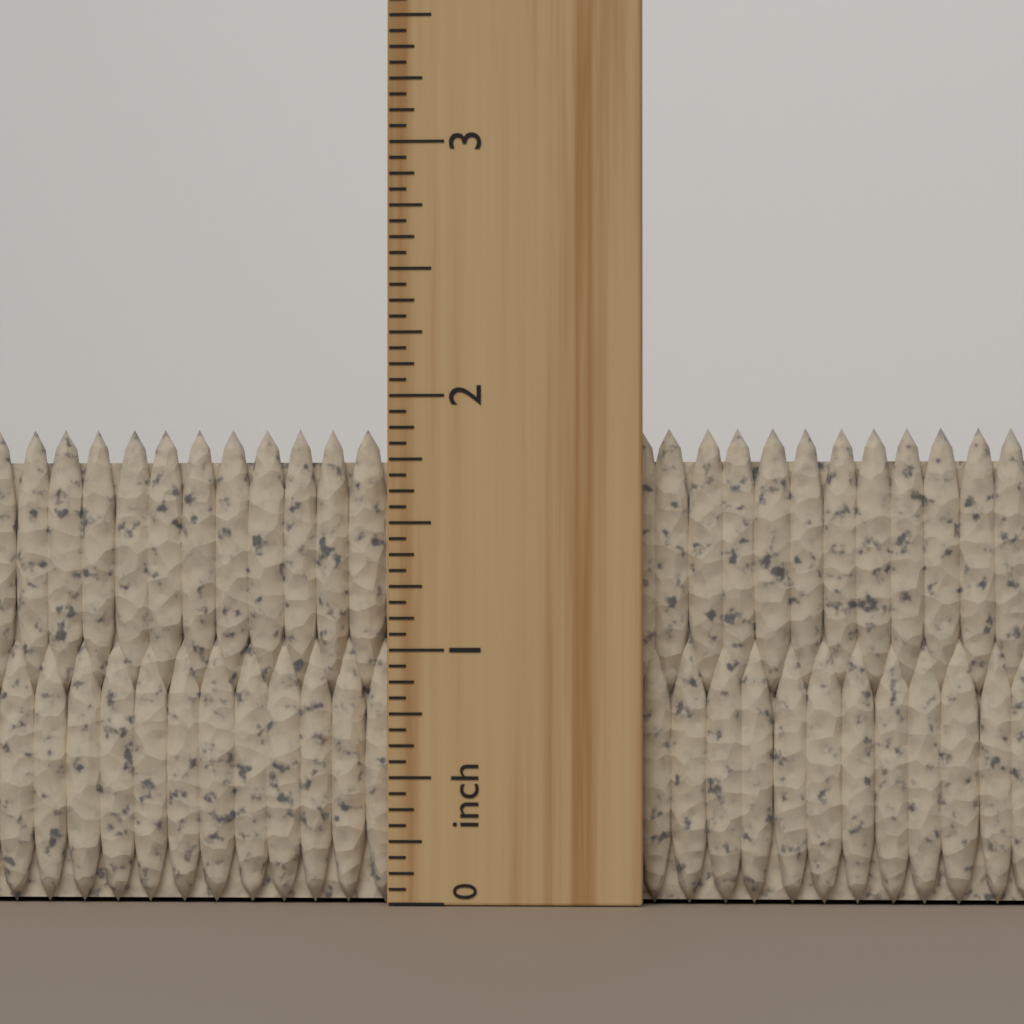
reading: 1.8750 inch
